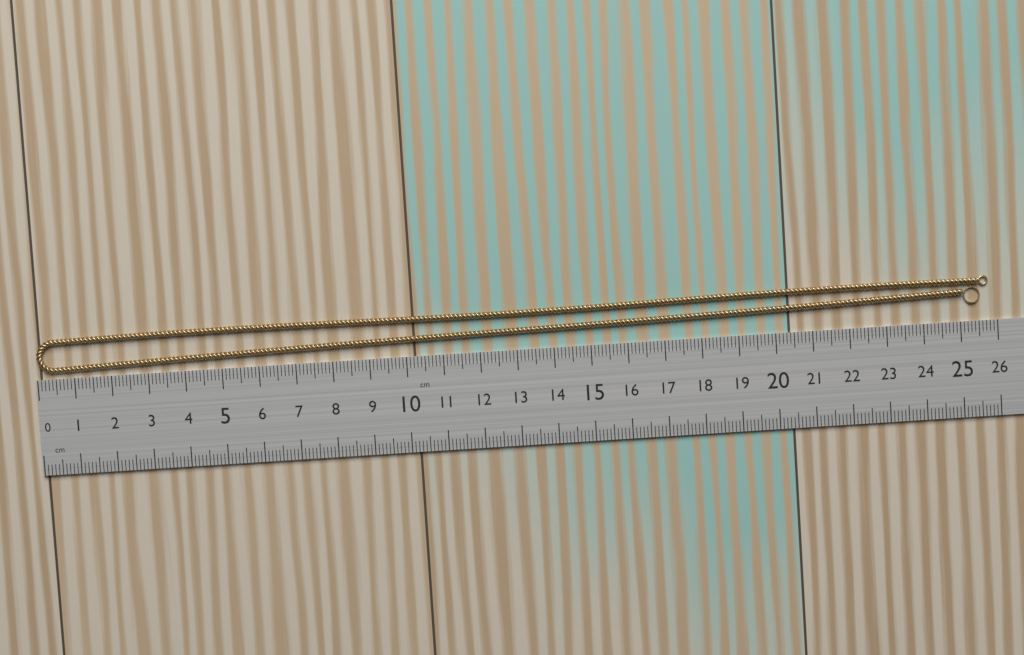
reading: 25.8 cm
